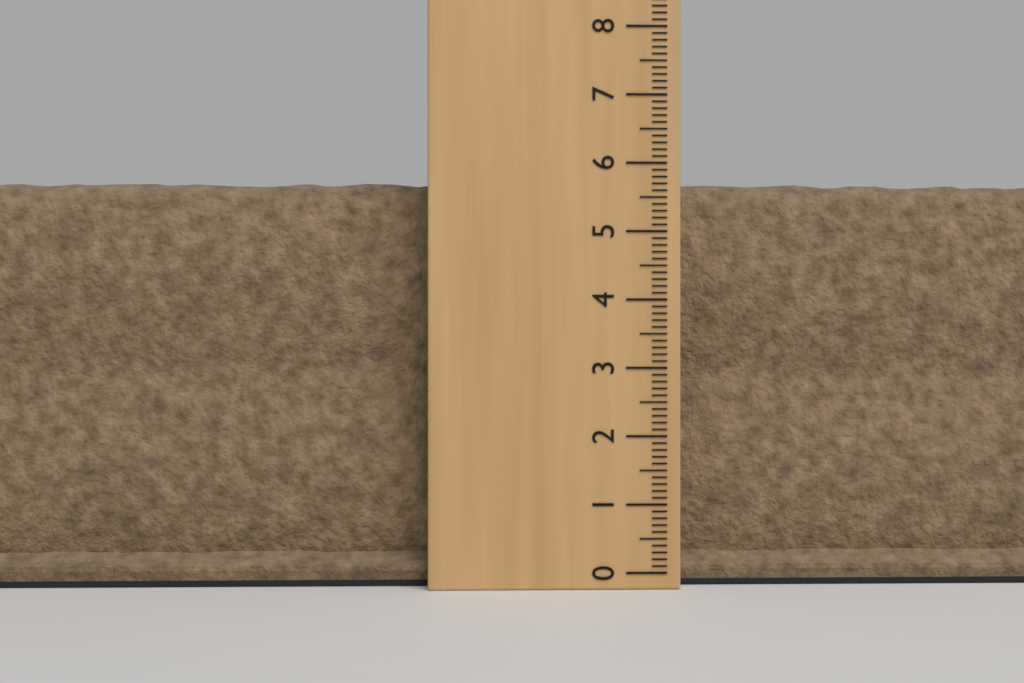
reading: 5.8 (no unit)
